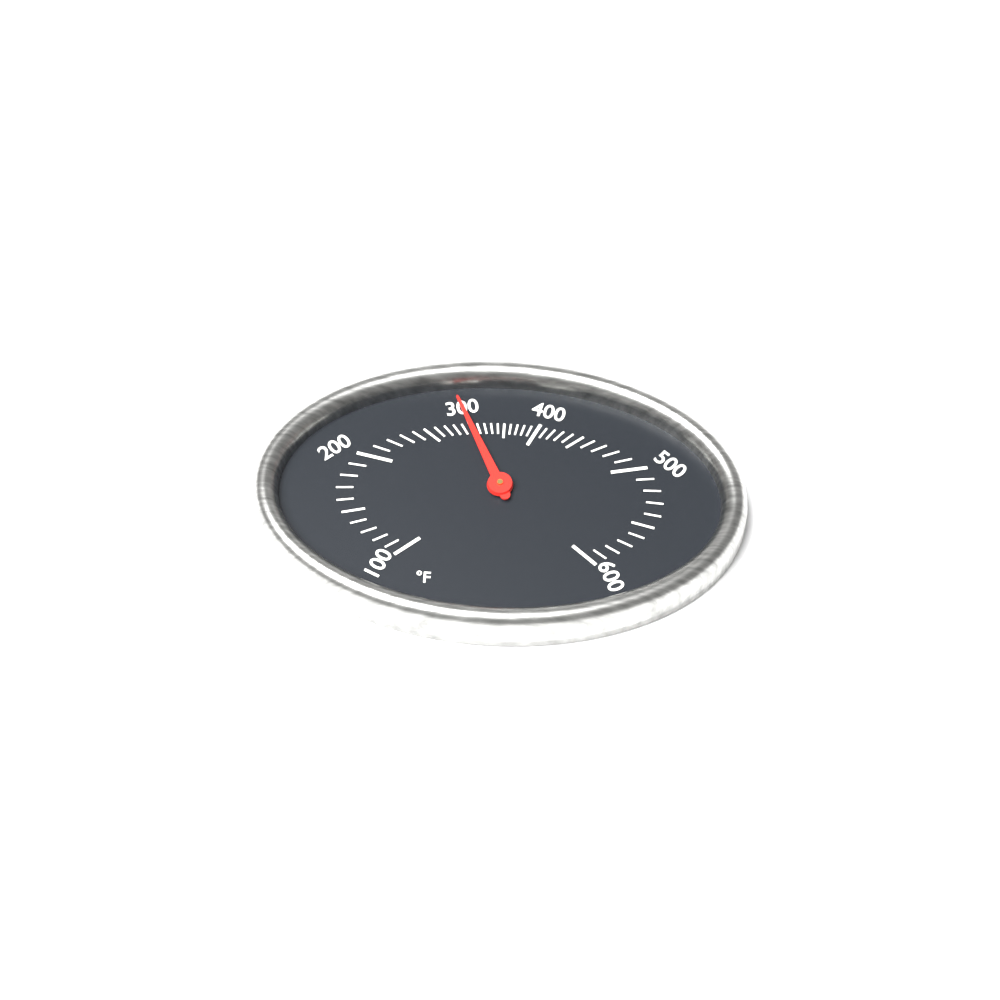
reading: 300 °F
